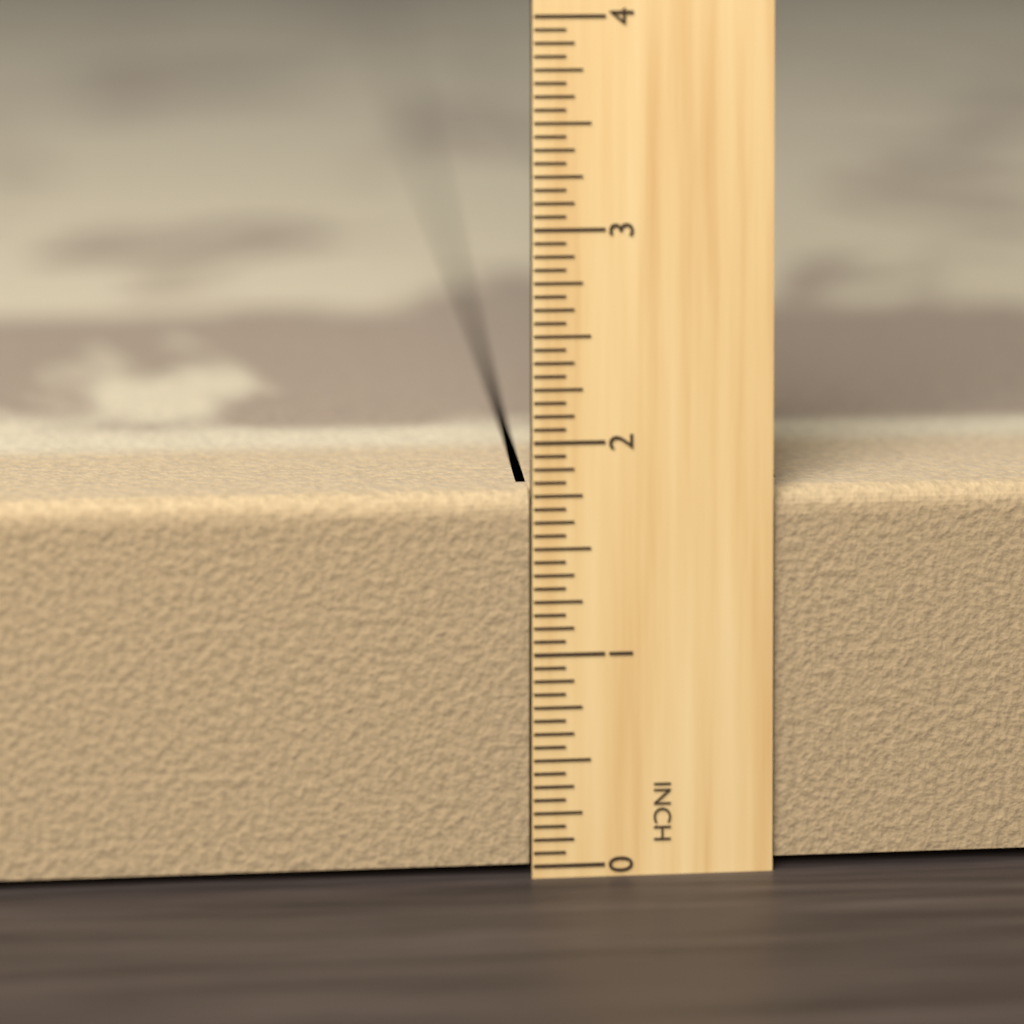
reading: 1.7500 in
